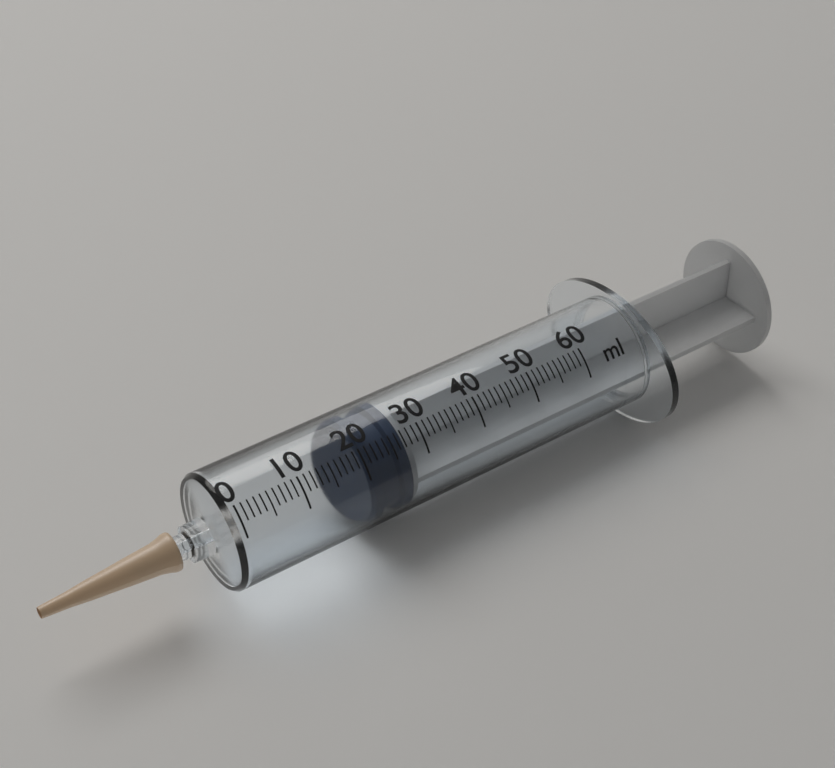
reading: 20 ml
